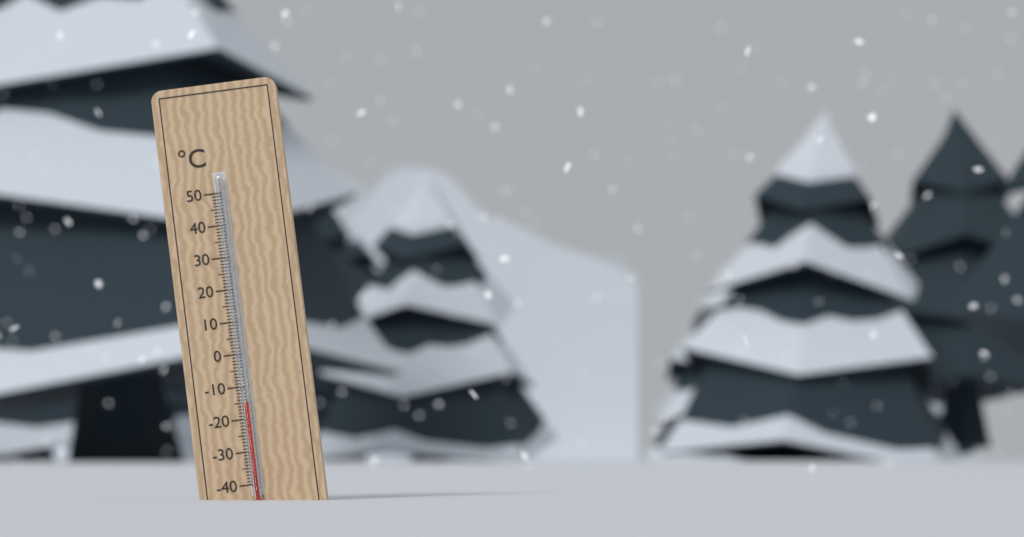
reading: -15 °C
